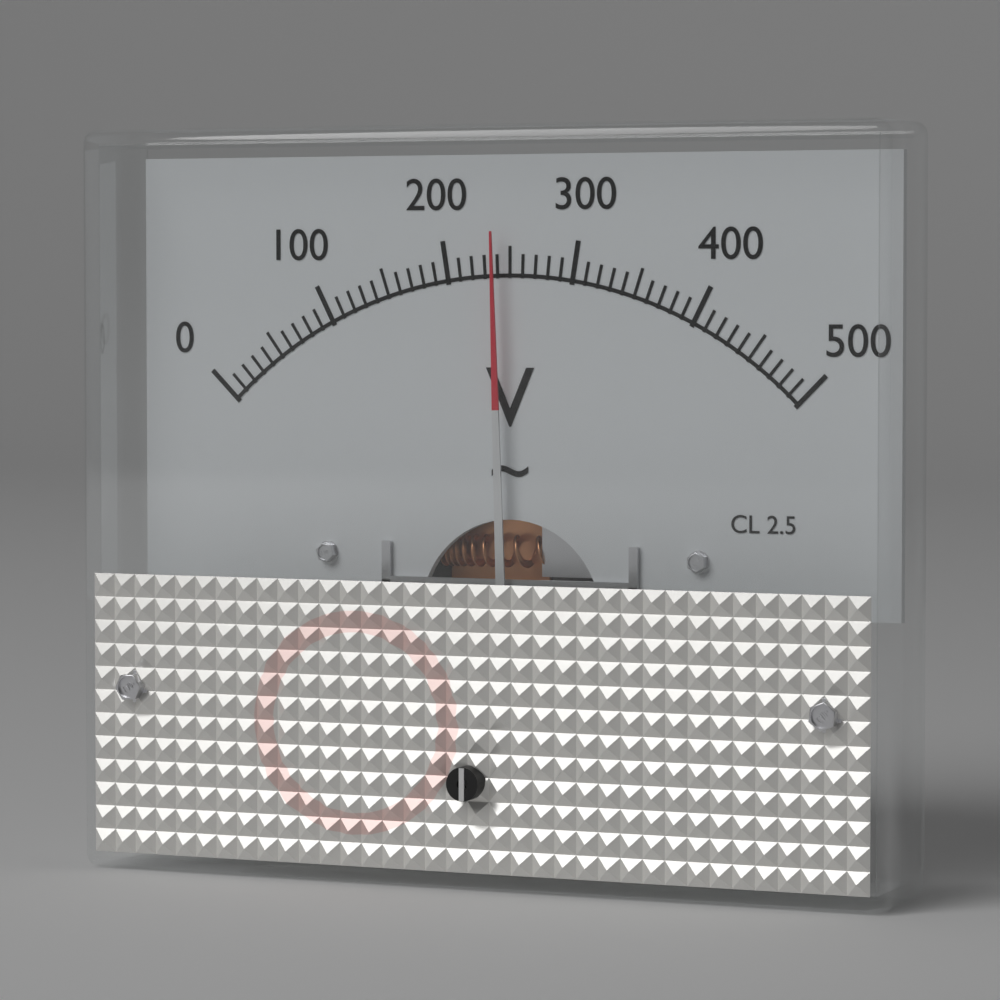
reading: 240 V
